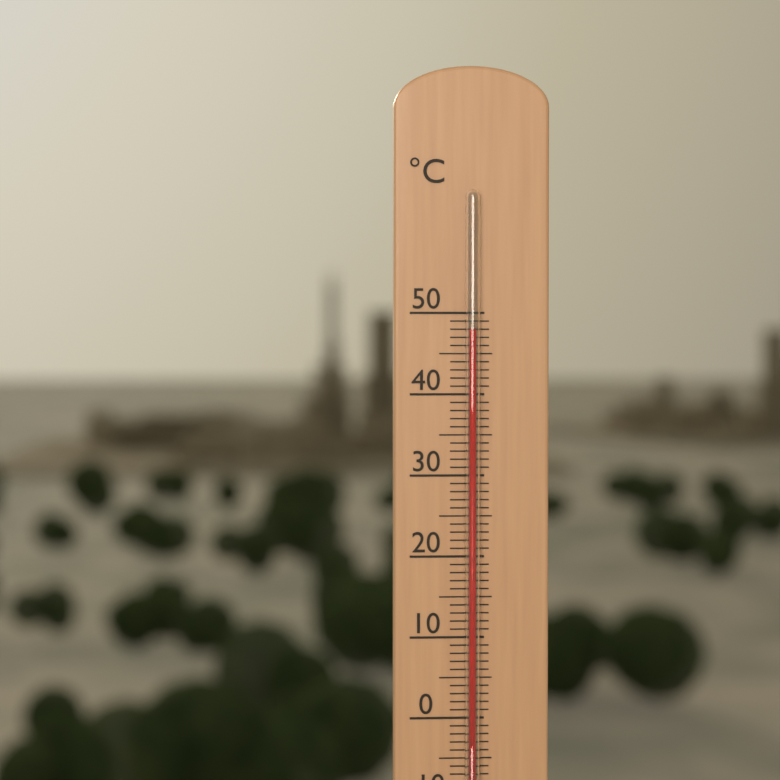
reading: 48 °C
